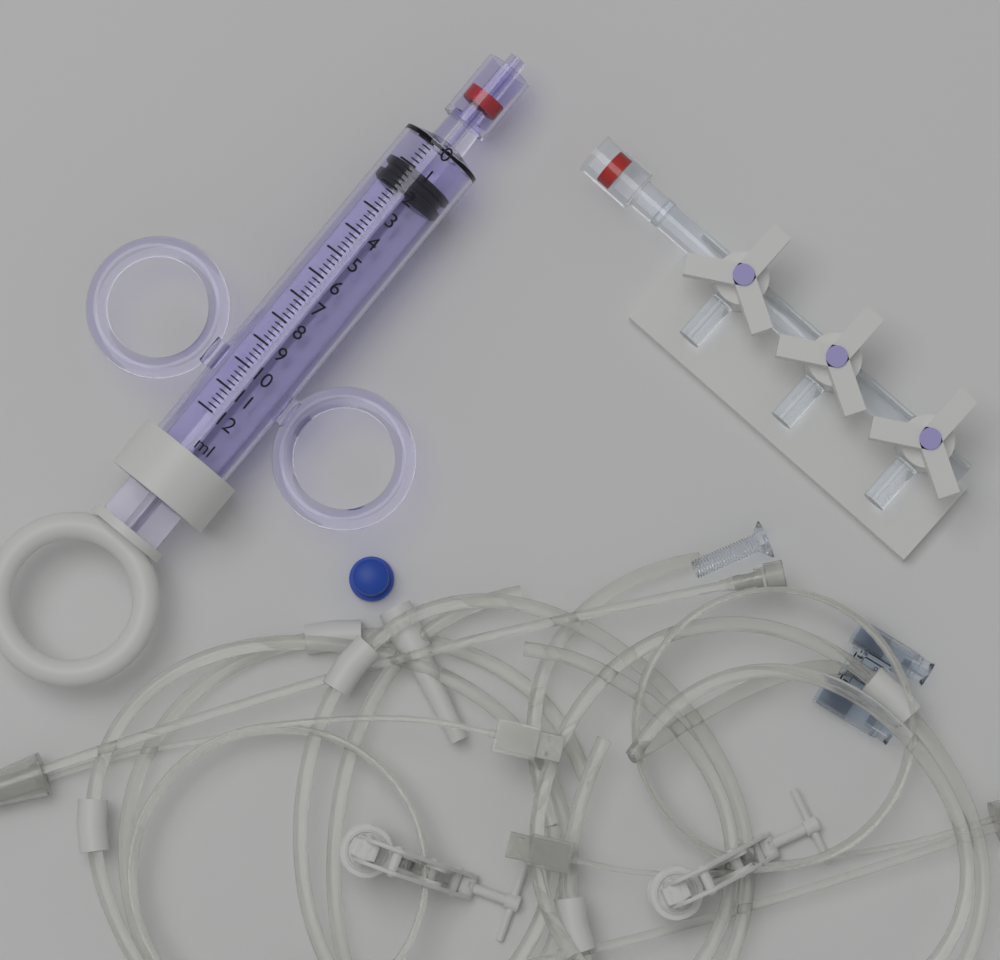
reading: 1.0 ml
